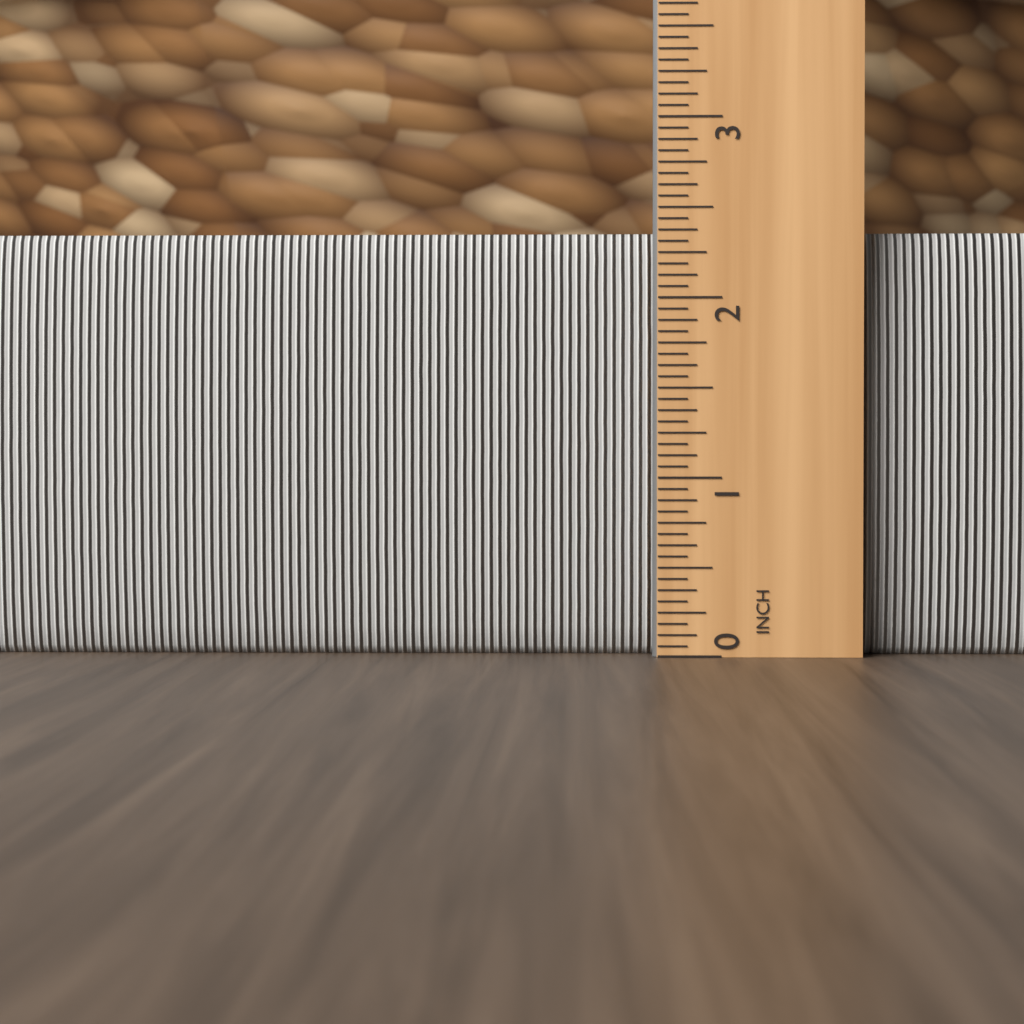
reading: 2.3750 in
